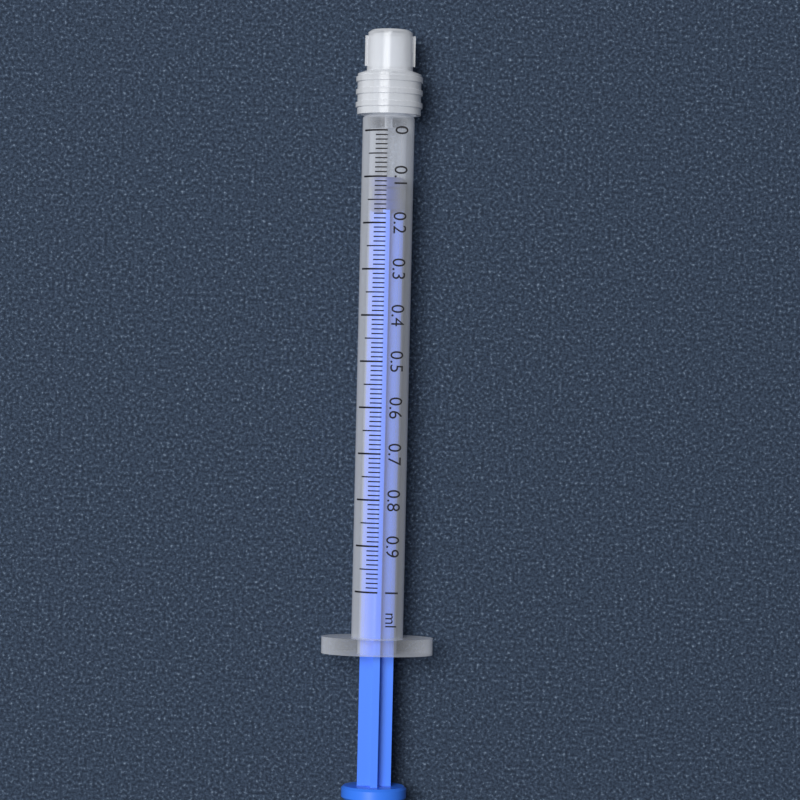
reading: 0.10 ml
